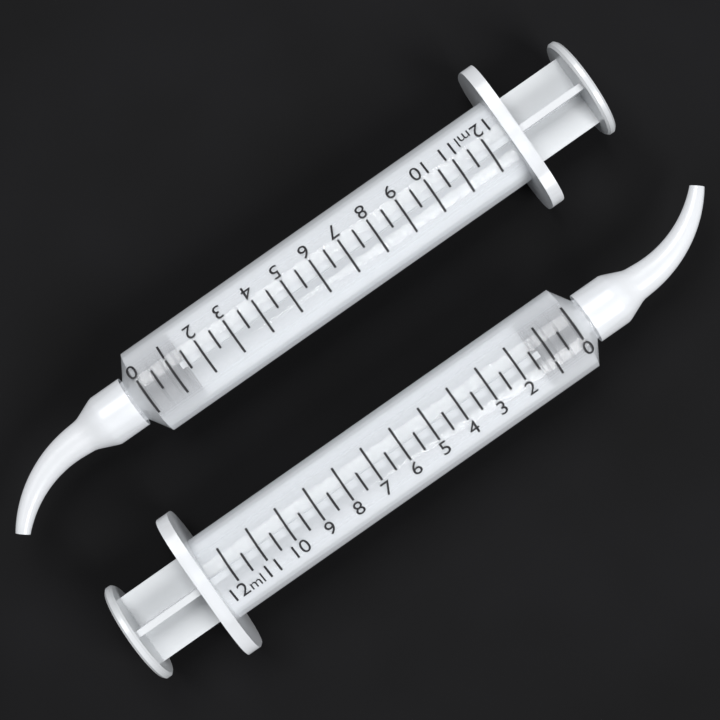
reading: 0.0 ml
